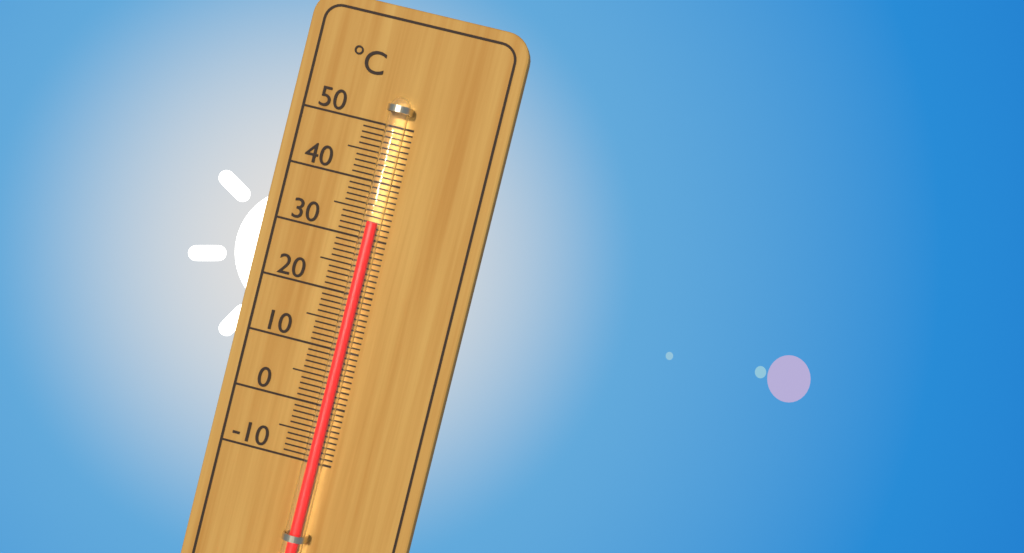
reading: 33 °C
